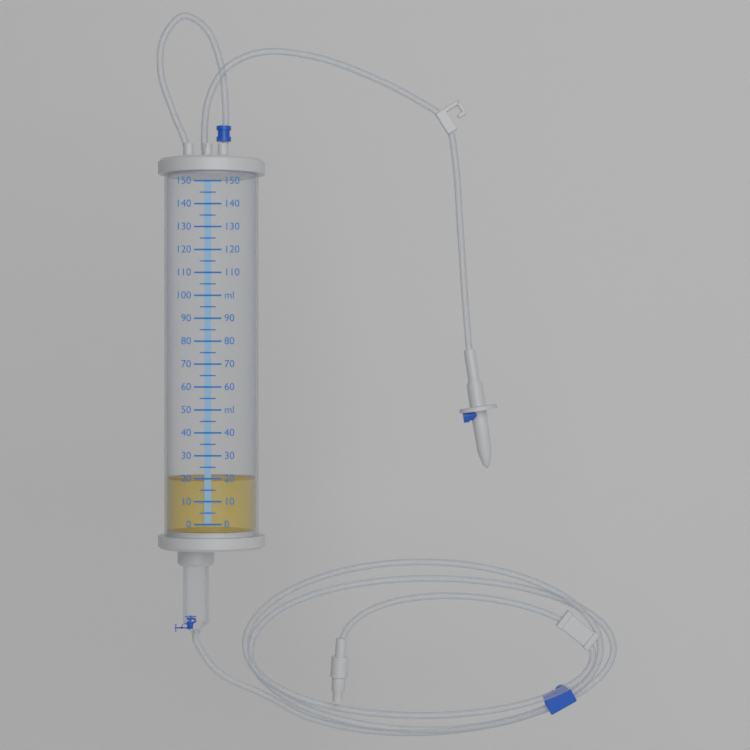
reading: 20 ml
